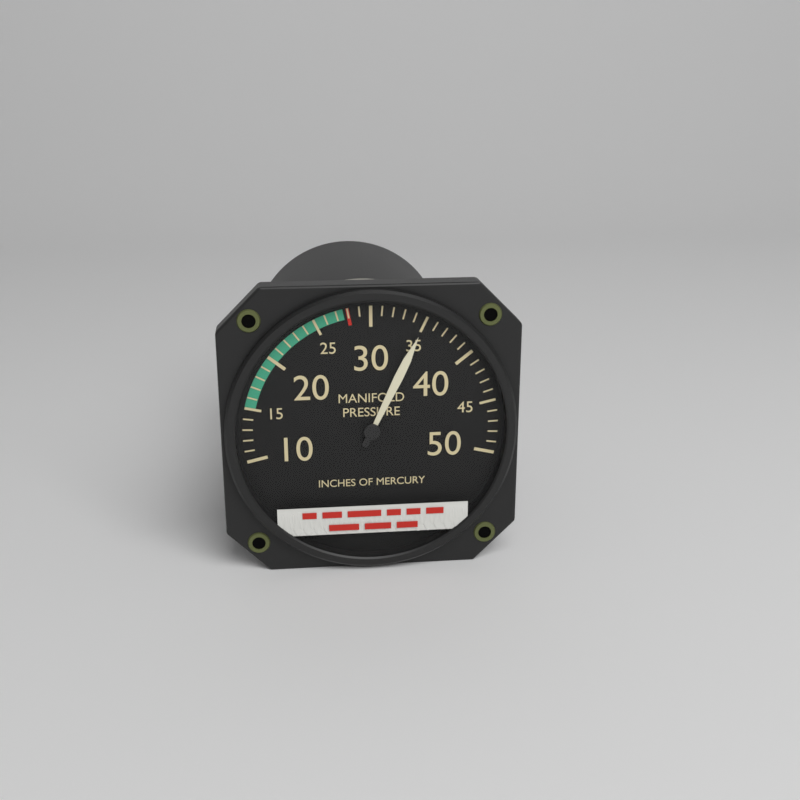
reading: 35 inHg
